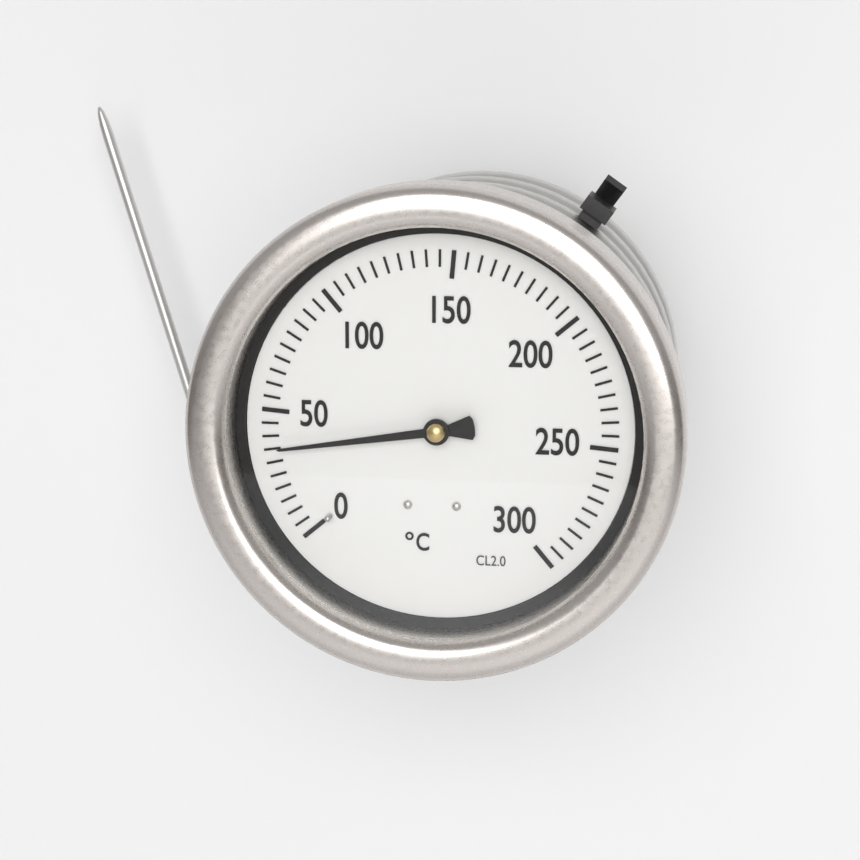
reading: 35 °C
